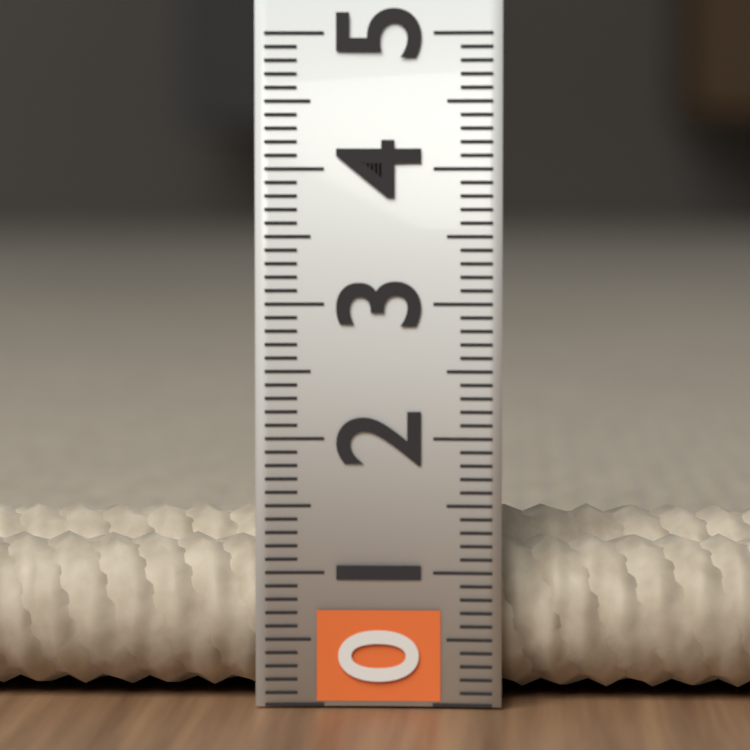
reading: 1.4 (no unit)
